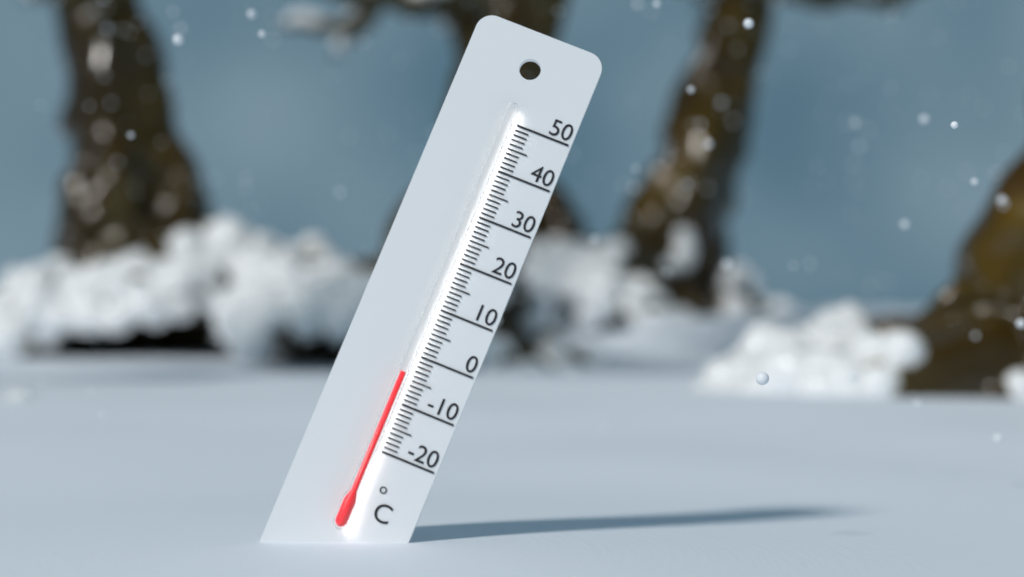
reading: -4 °C
